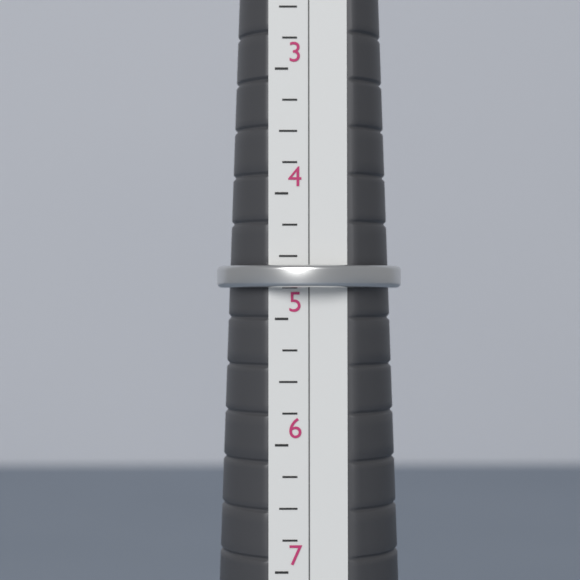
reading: 4.75 (no unit)
